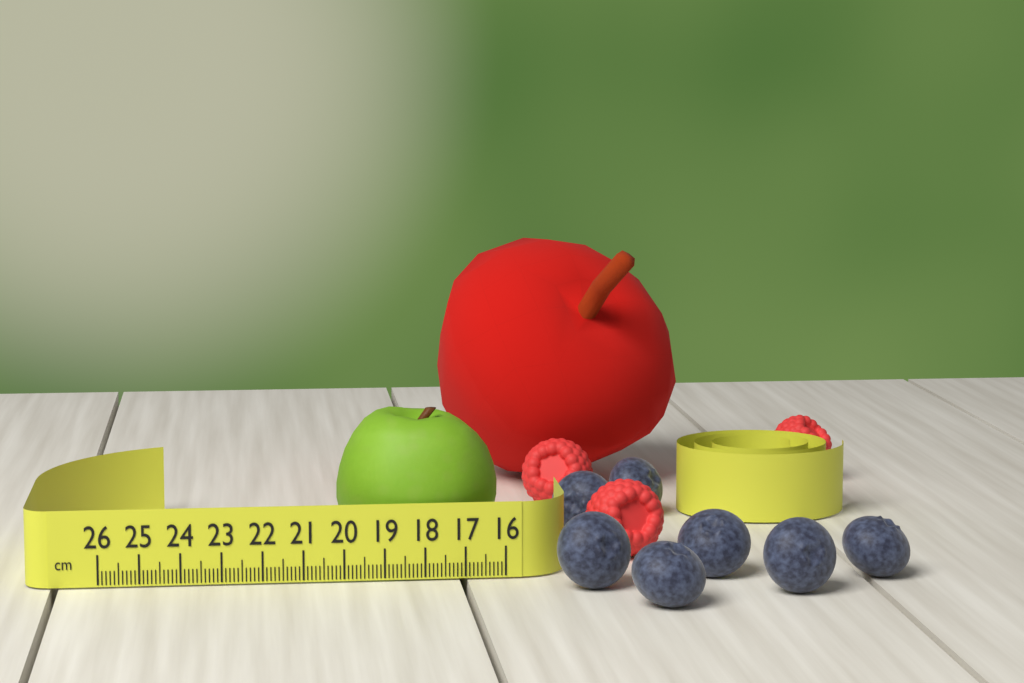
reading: 20.1 cm
